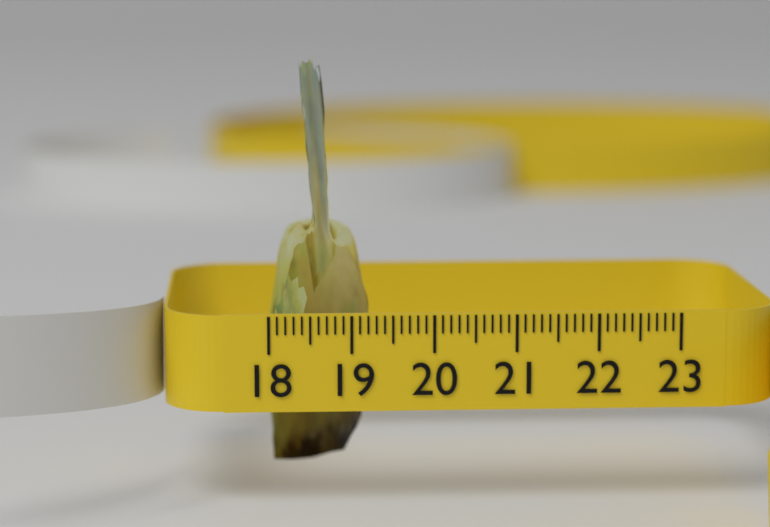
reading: 19.3 (no unit)
